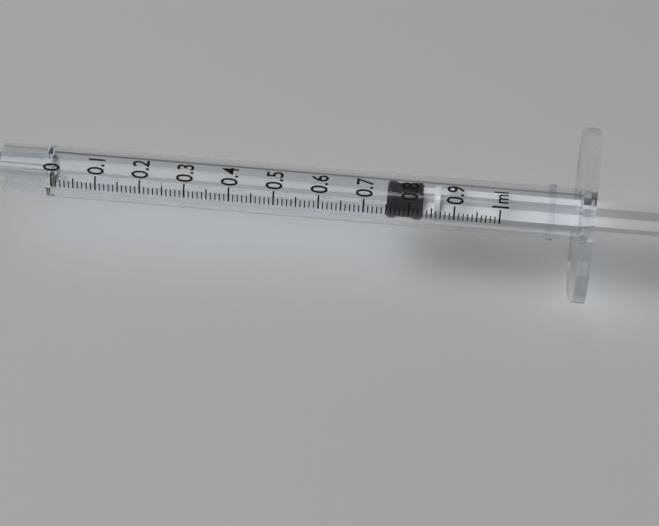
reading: 0.75 ml
